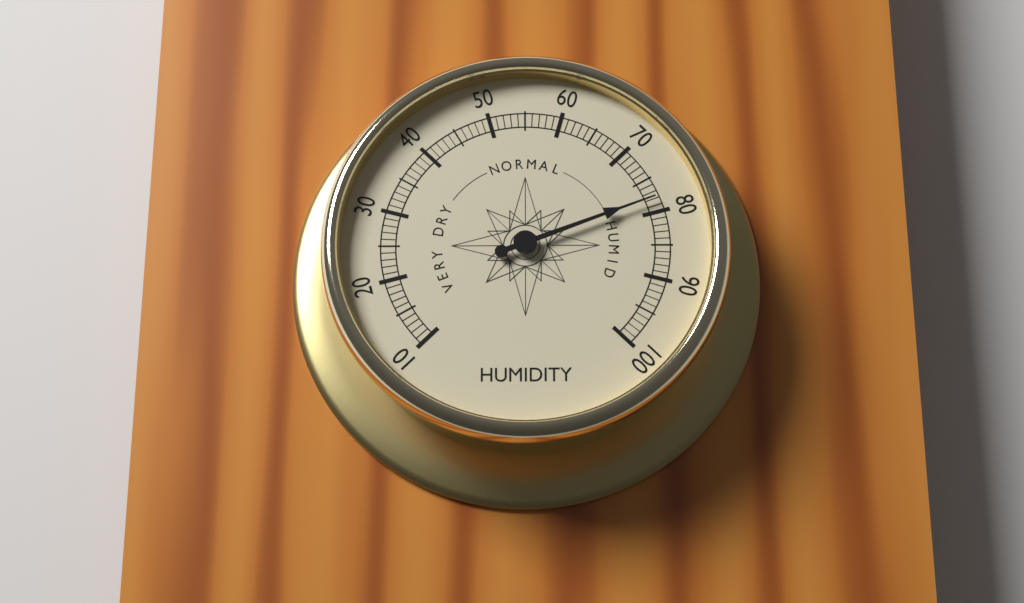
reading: 78 (no unit)
